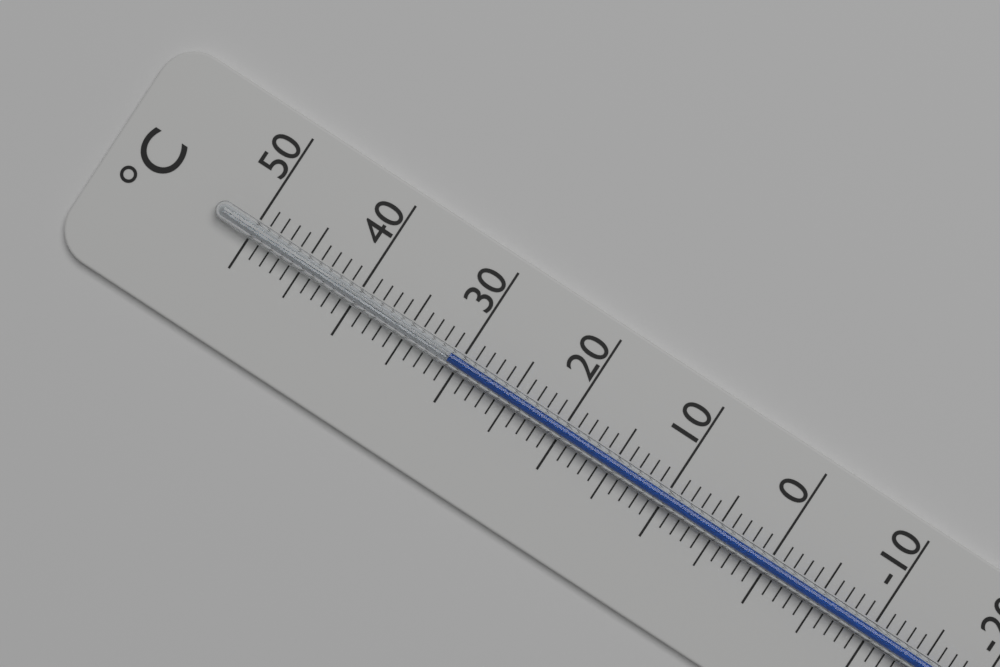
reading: 31 °C
